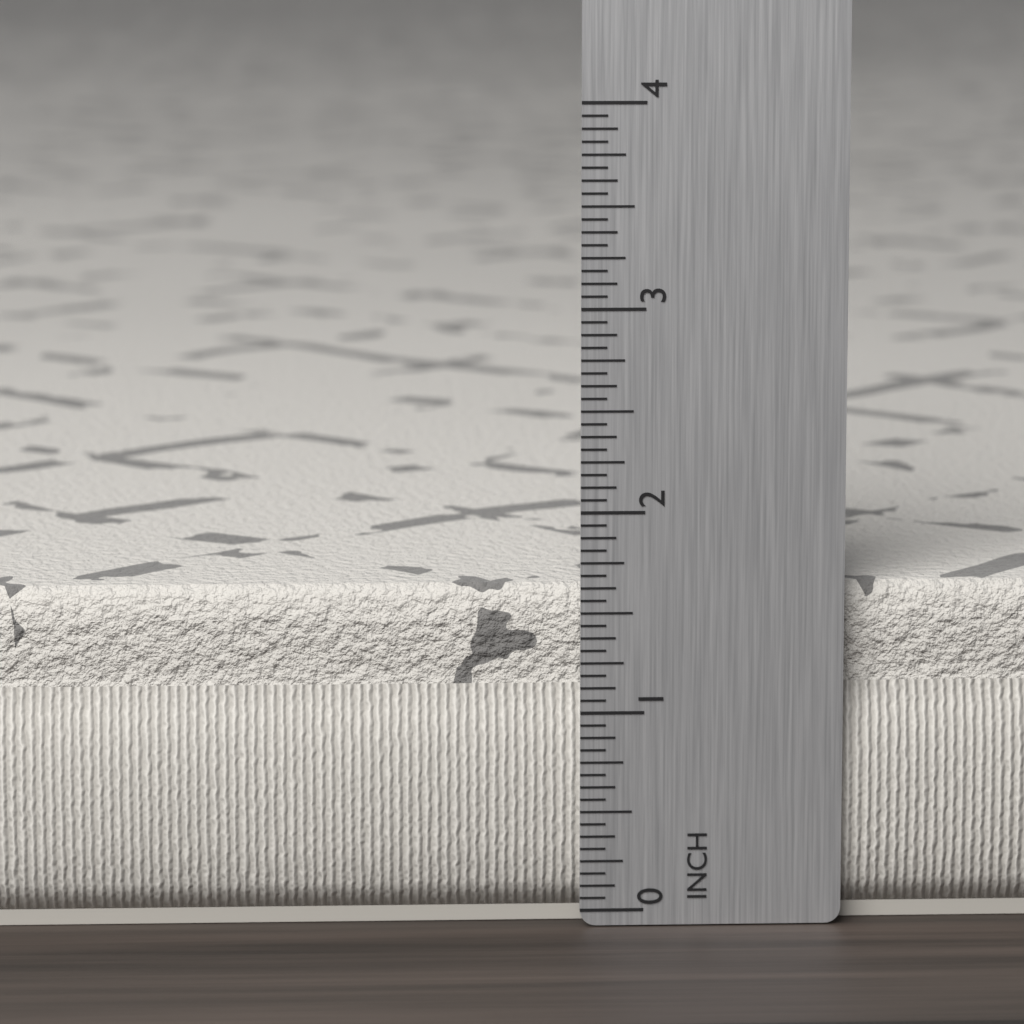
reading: 1.6250 in
